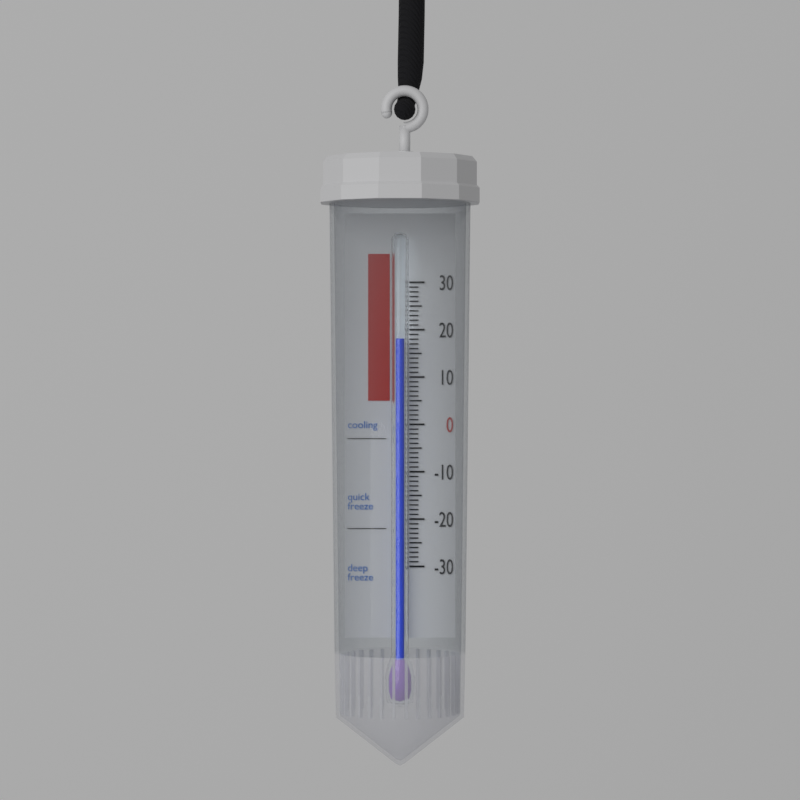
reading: 18 (no unit)
